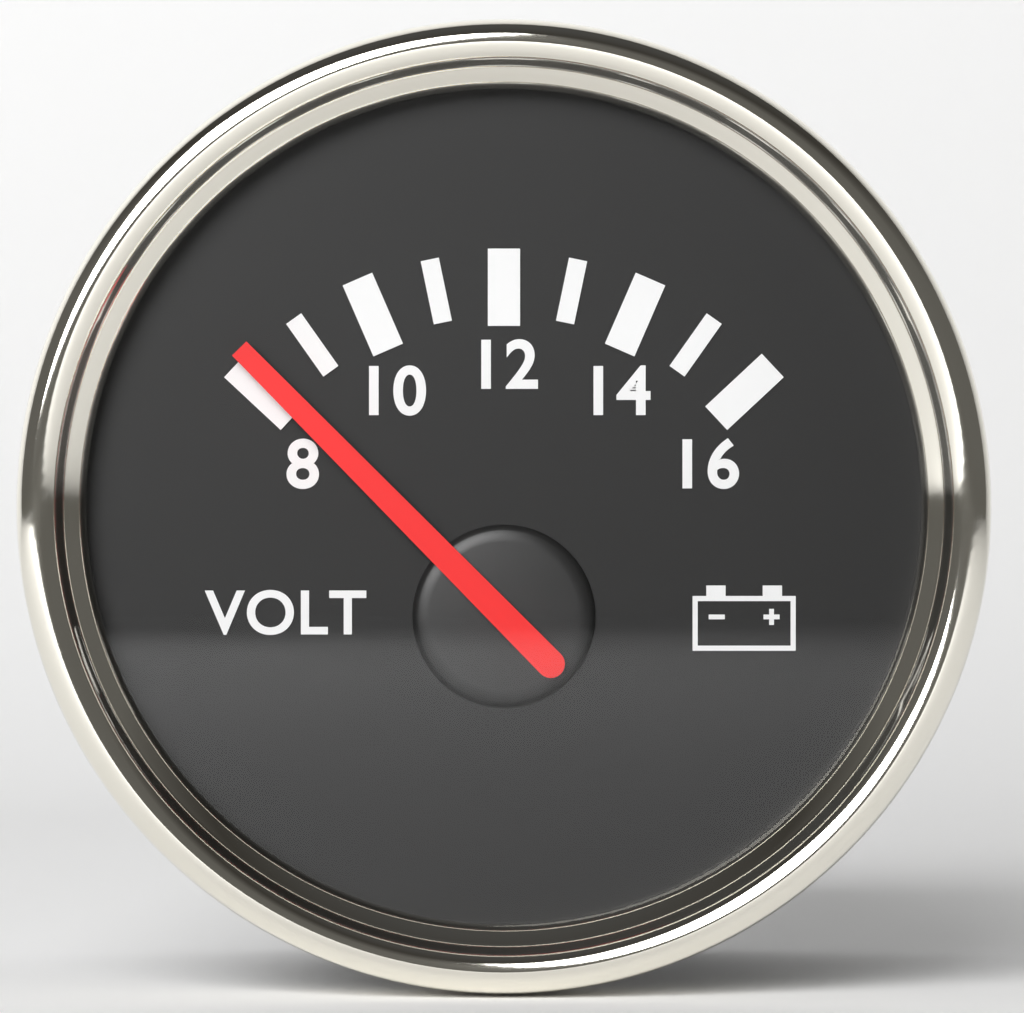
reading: 8.2 V
